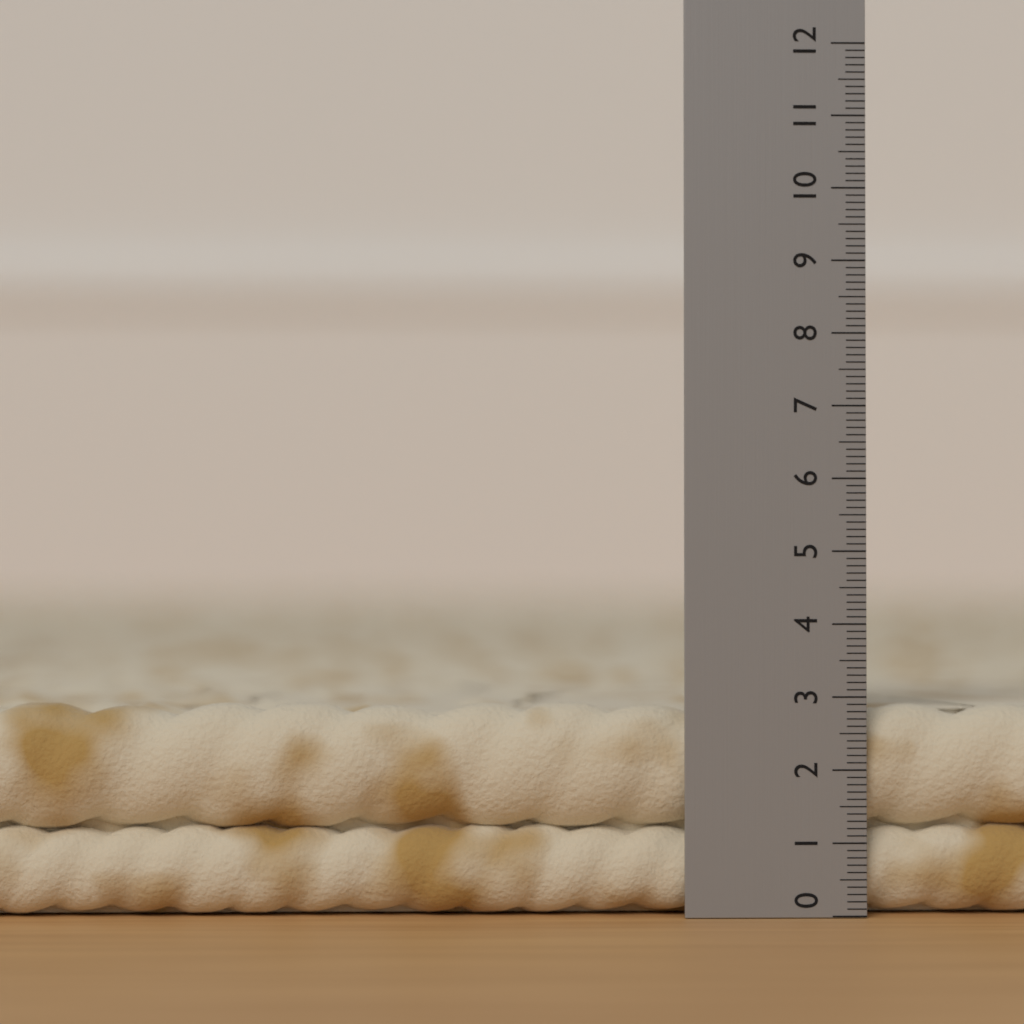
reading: 2.9 (no unit)
